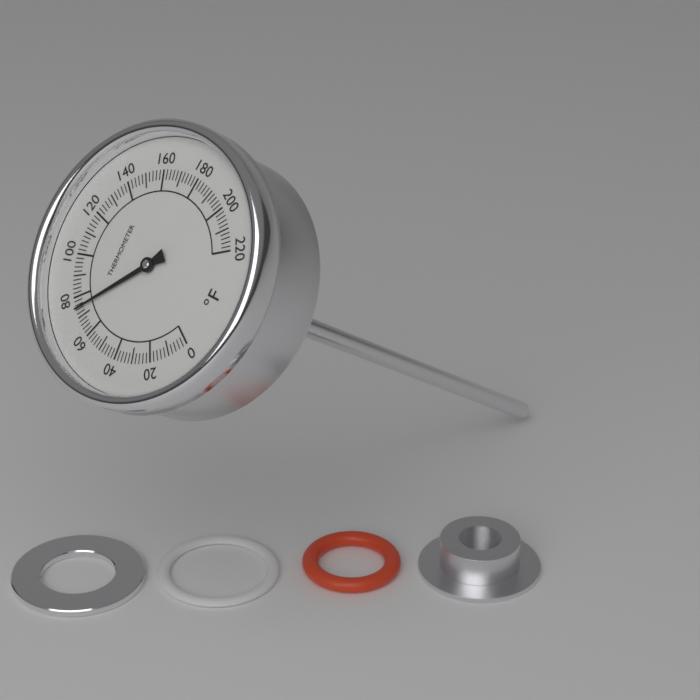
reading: 74 °F
